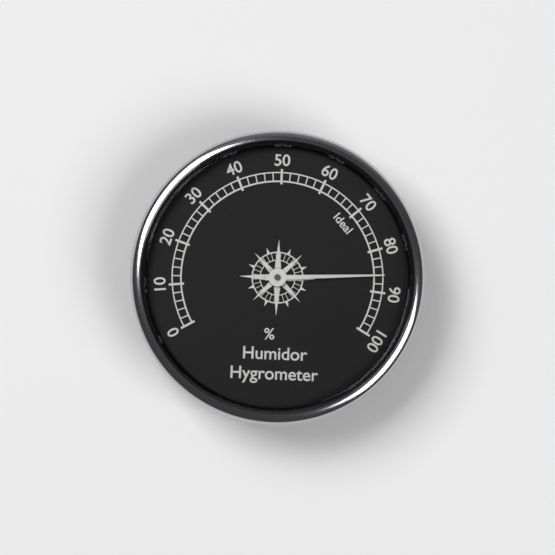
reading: 86 %
